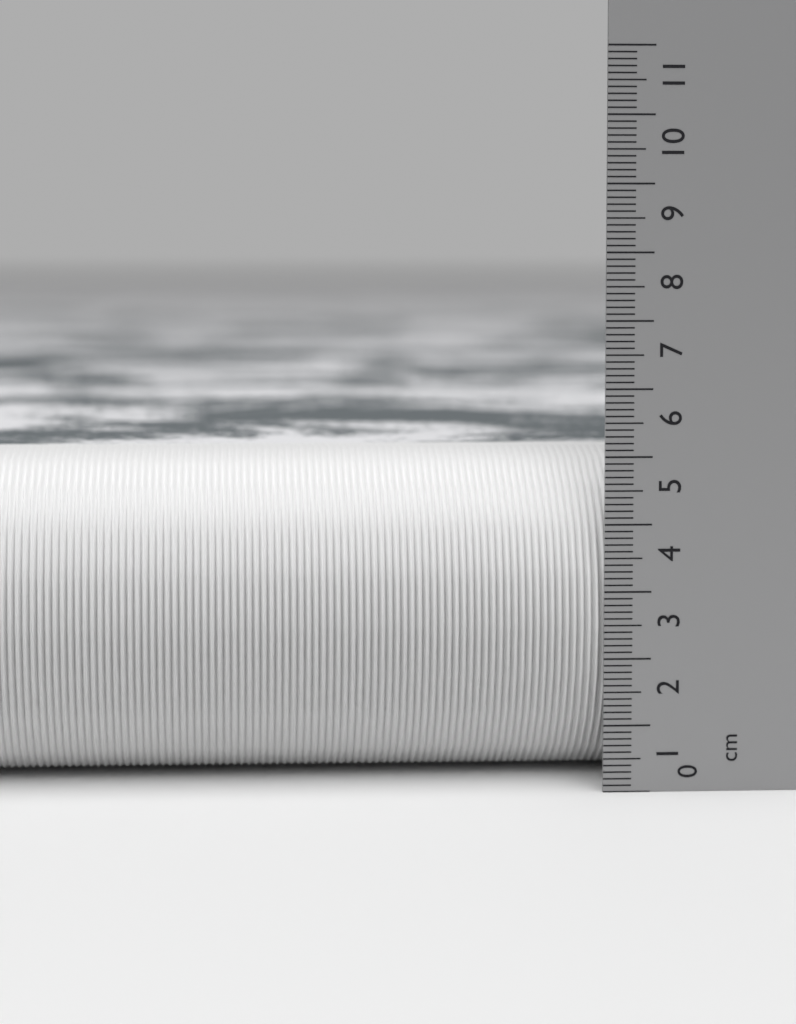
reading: 5.0 cm
